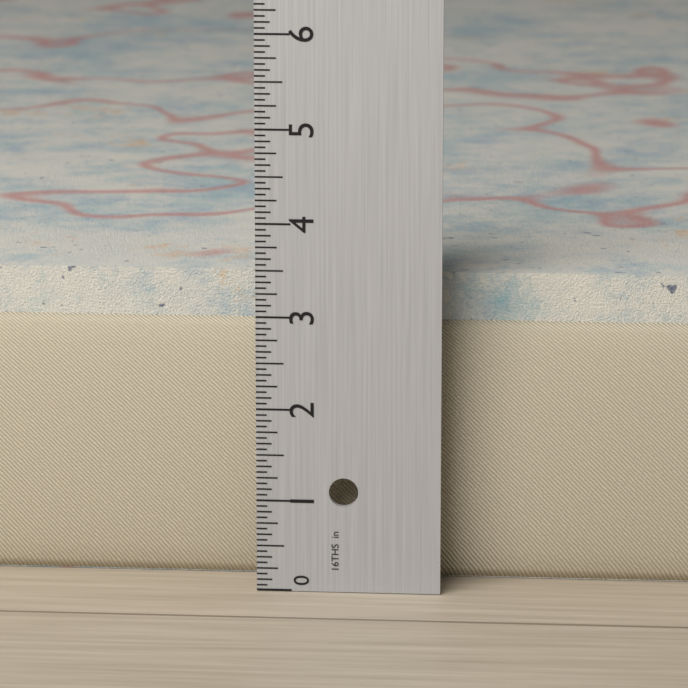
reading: 3.3750 in
